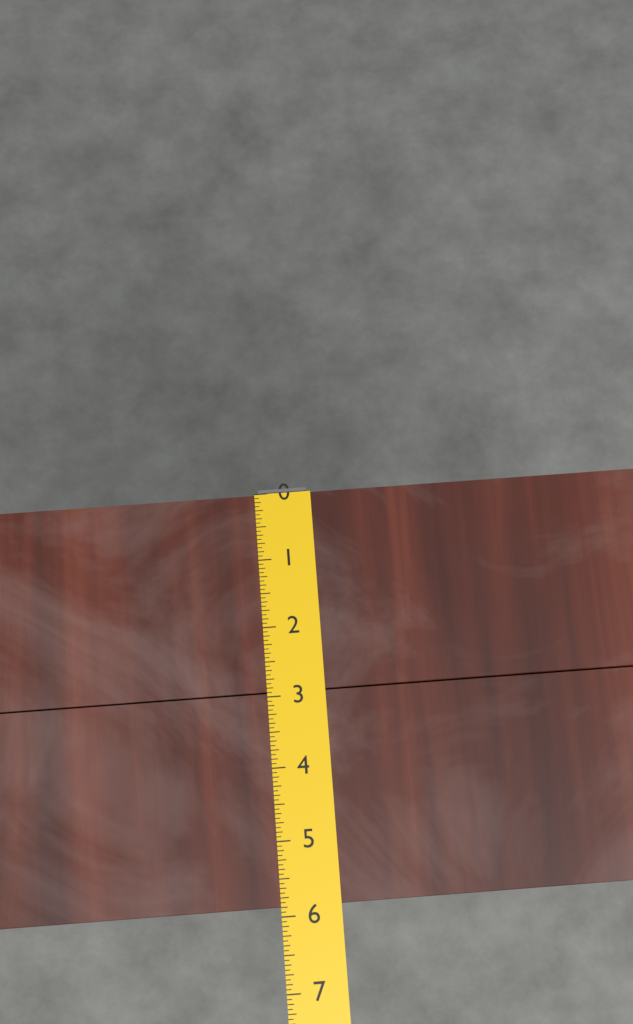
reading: 5.8750 (no unit)
